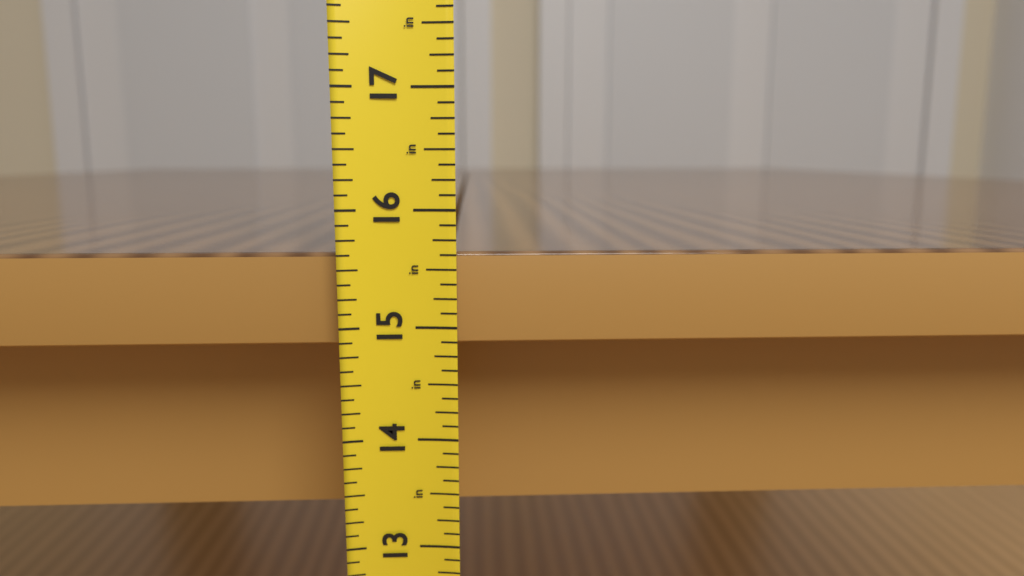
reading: 15.625 in
